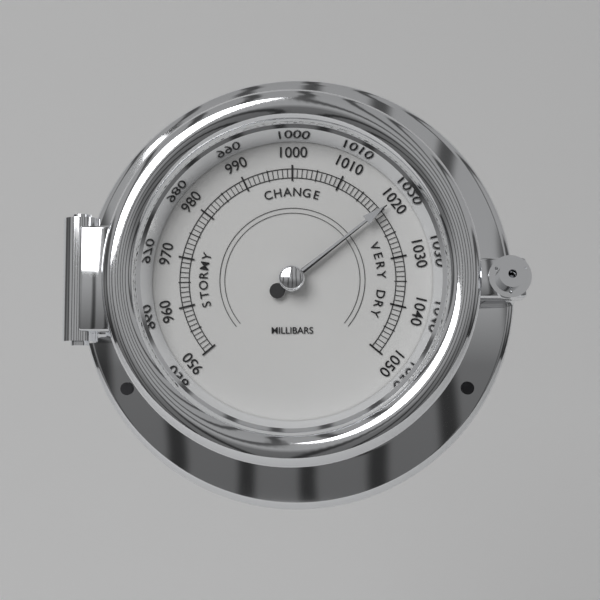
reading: 1020 mbar
